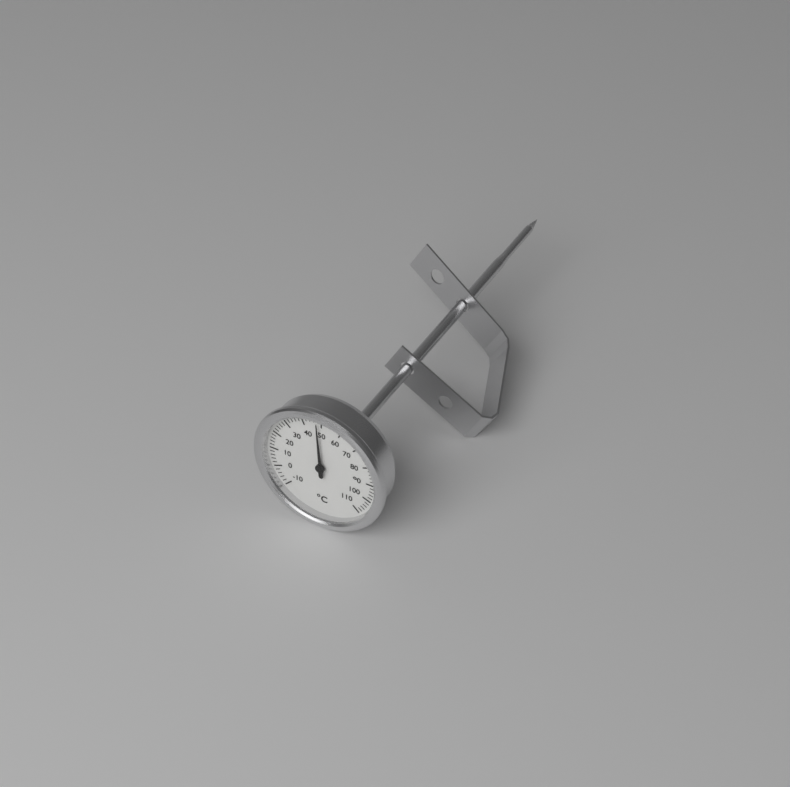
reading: 48 °C
